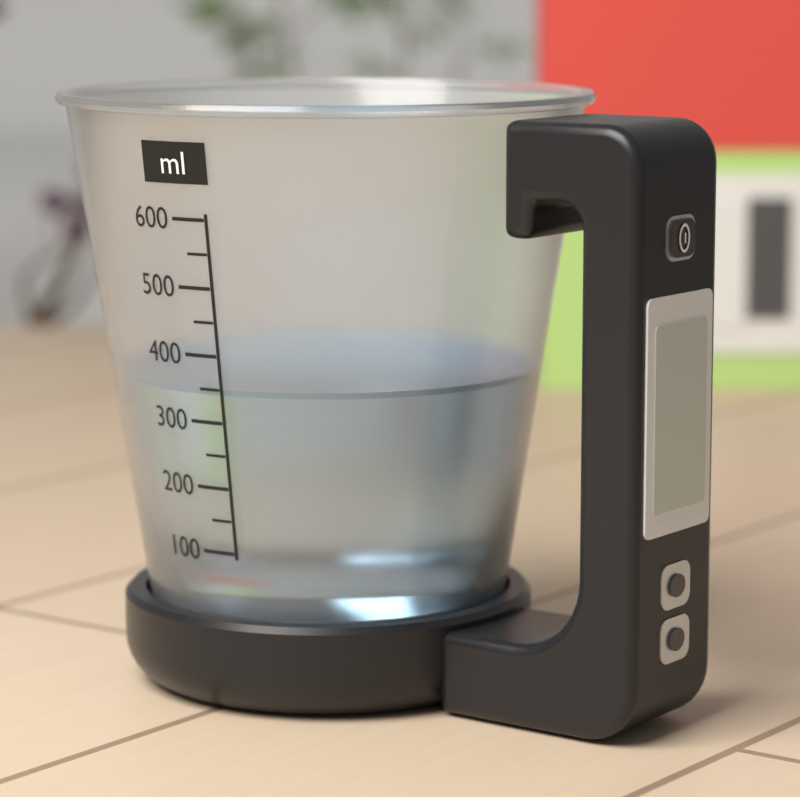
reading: 350 ml
